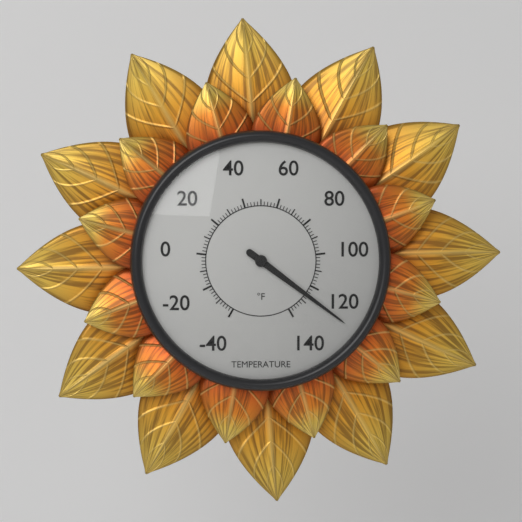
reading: 126 °F
